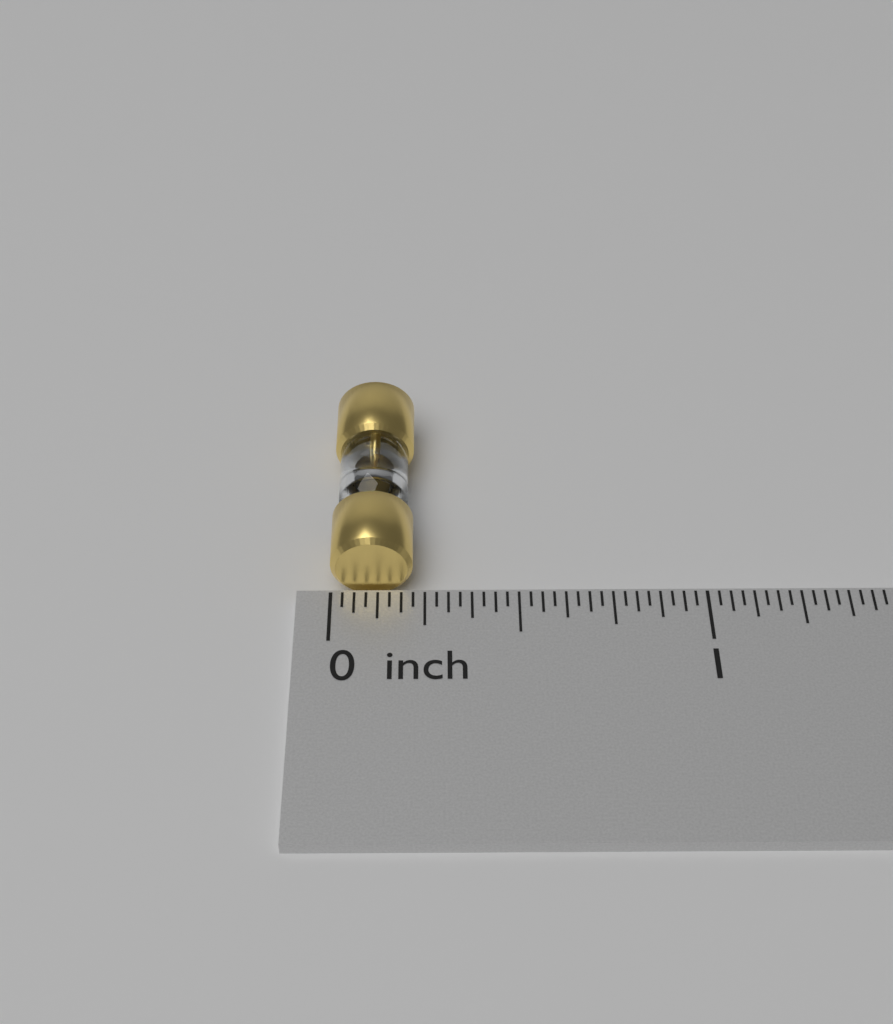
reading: 0.21875 inch
